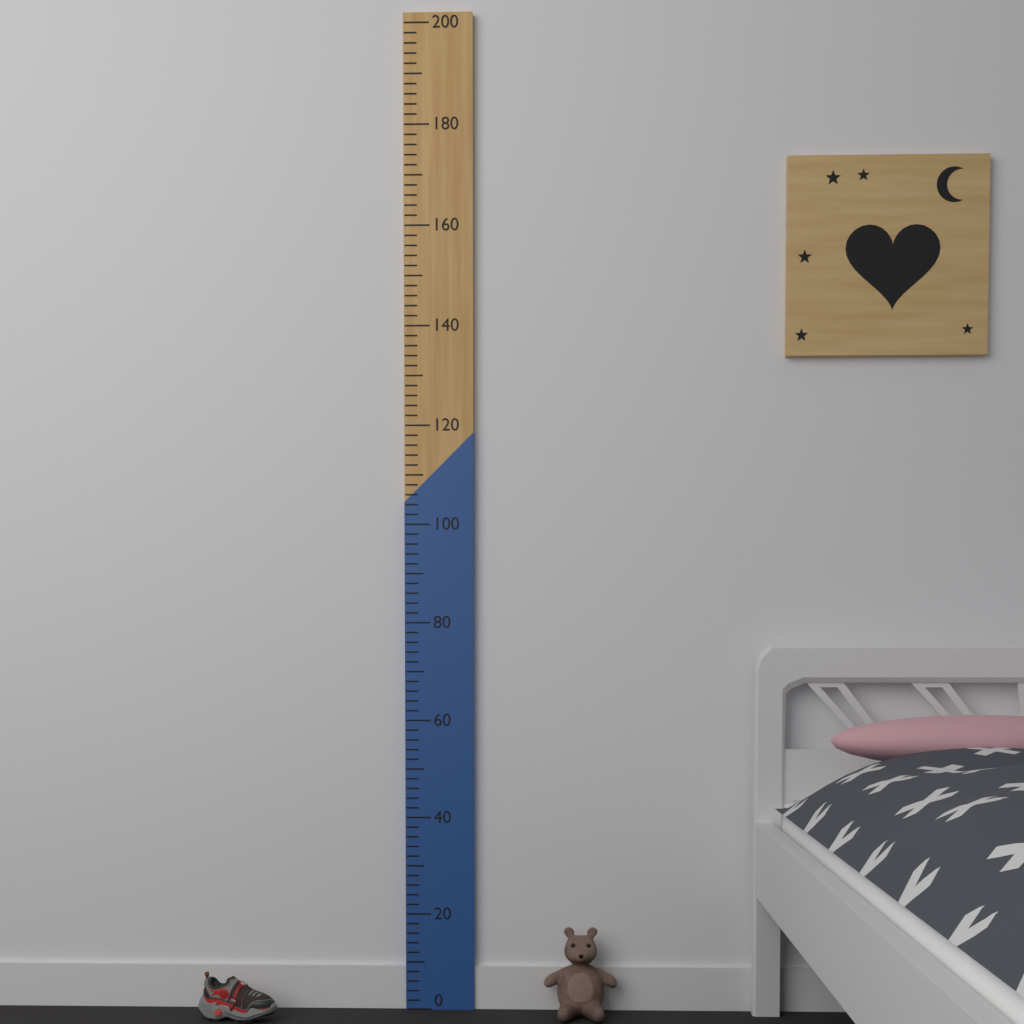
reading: 18 (no unit)
